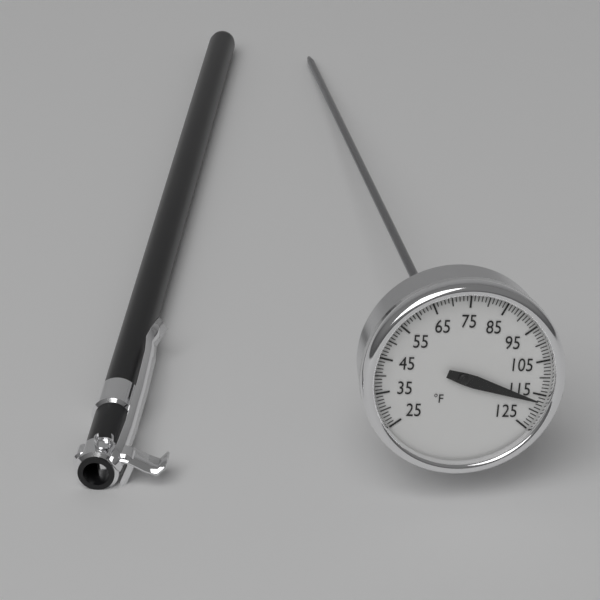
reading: 117 °F
